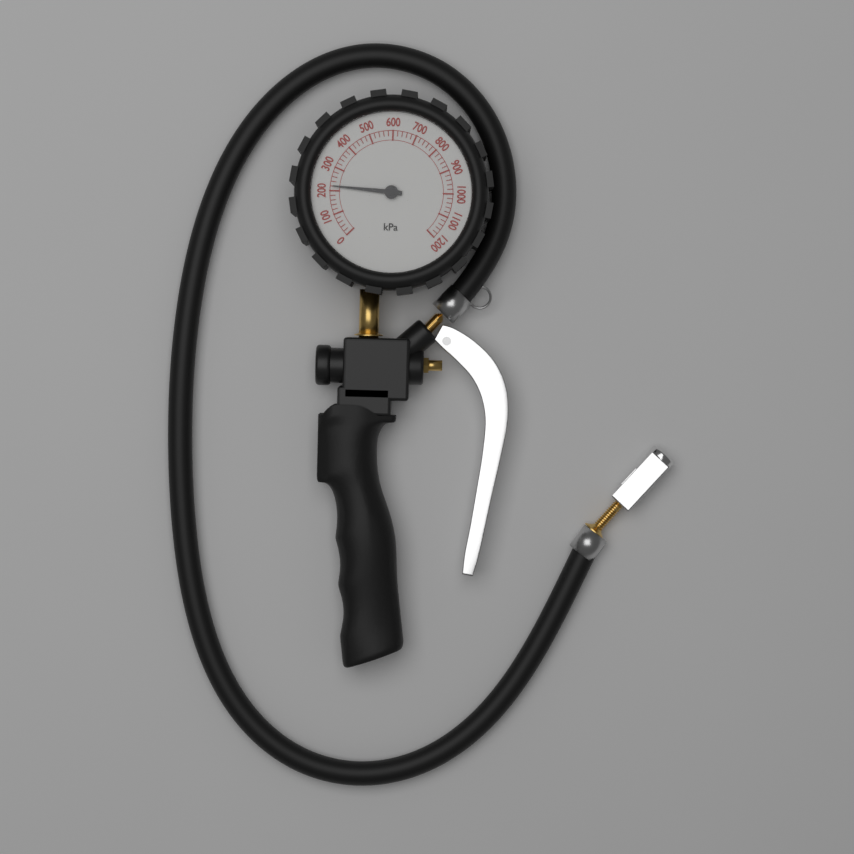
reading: 220 kPa
